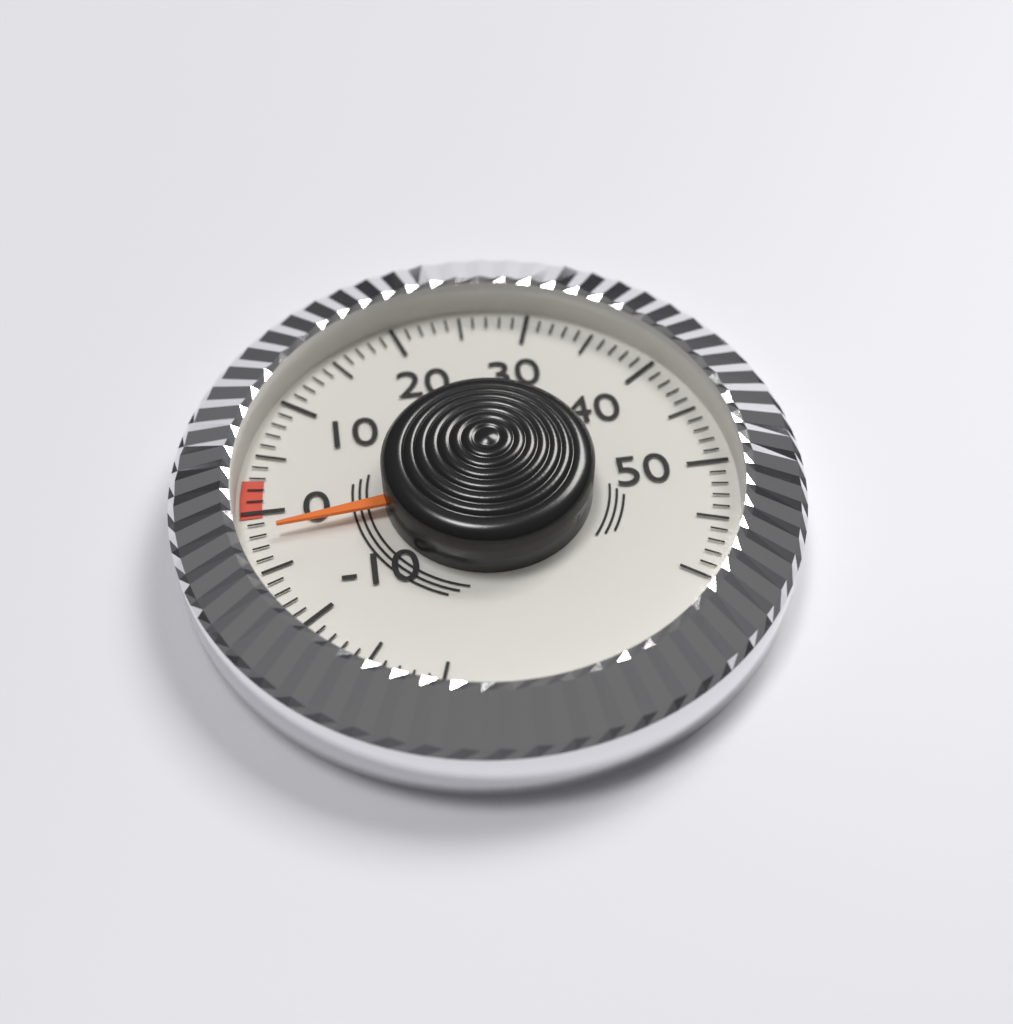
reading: -2 (no unit)
